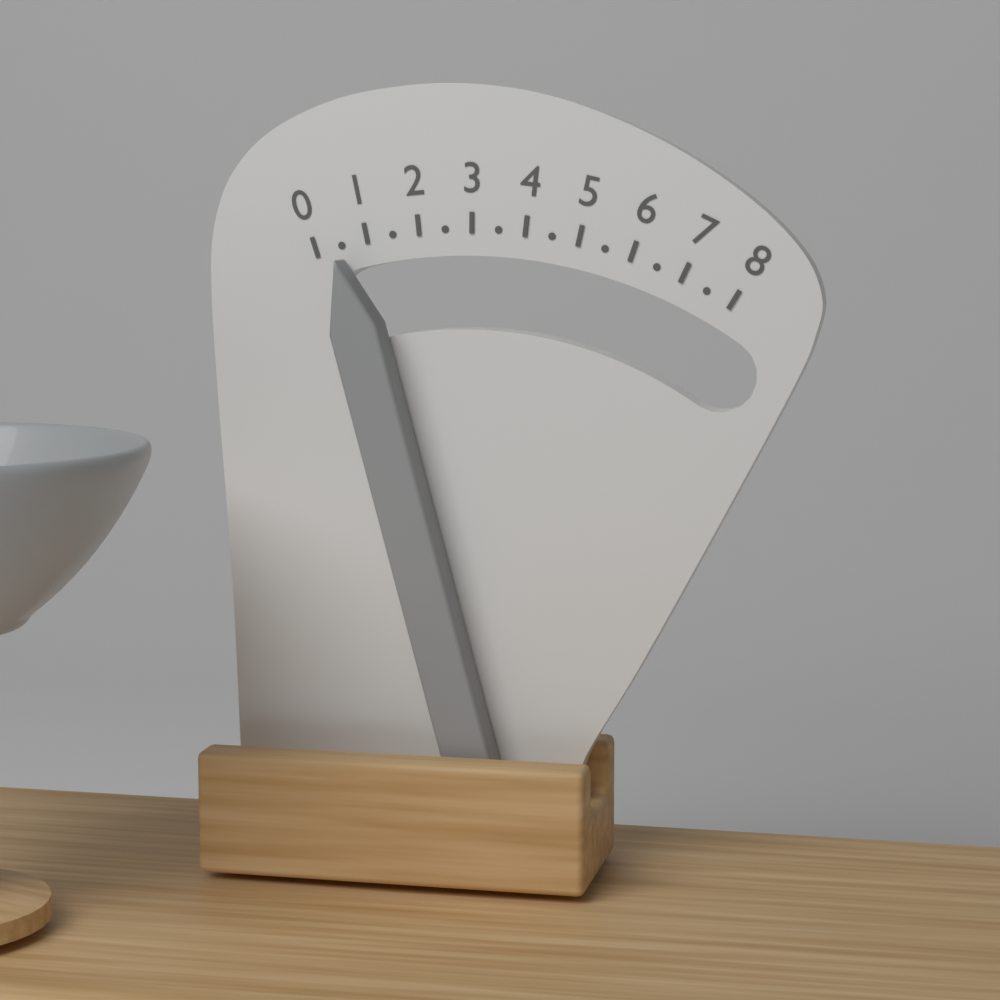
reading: 0.5 (no unit)
